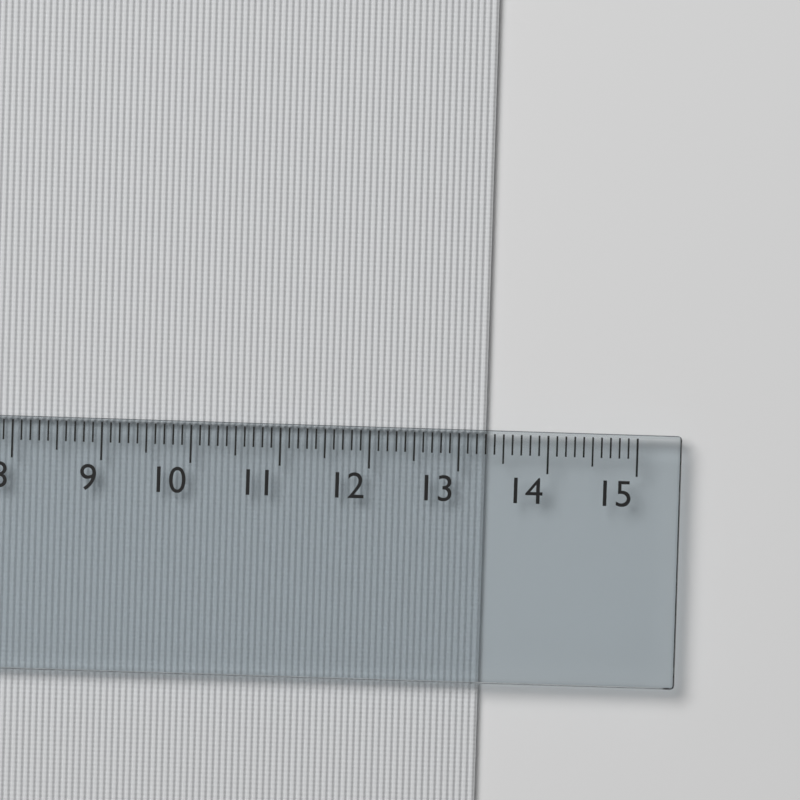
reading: 13.3 cm
